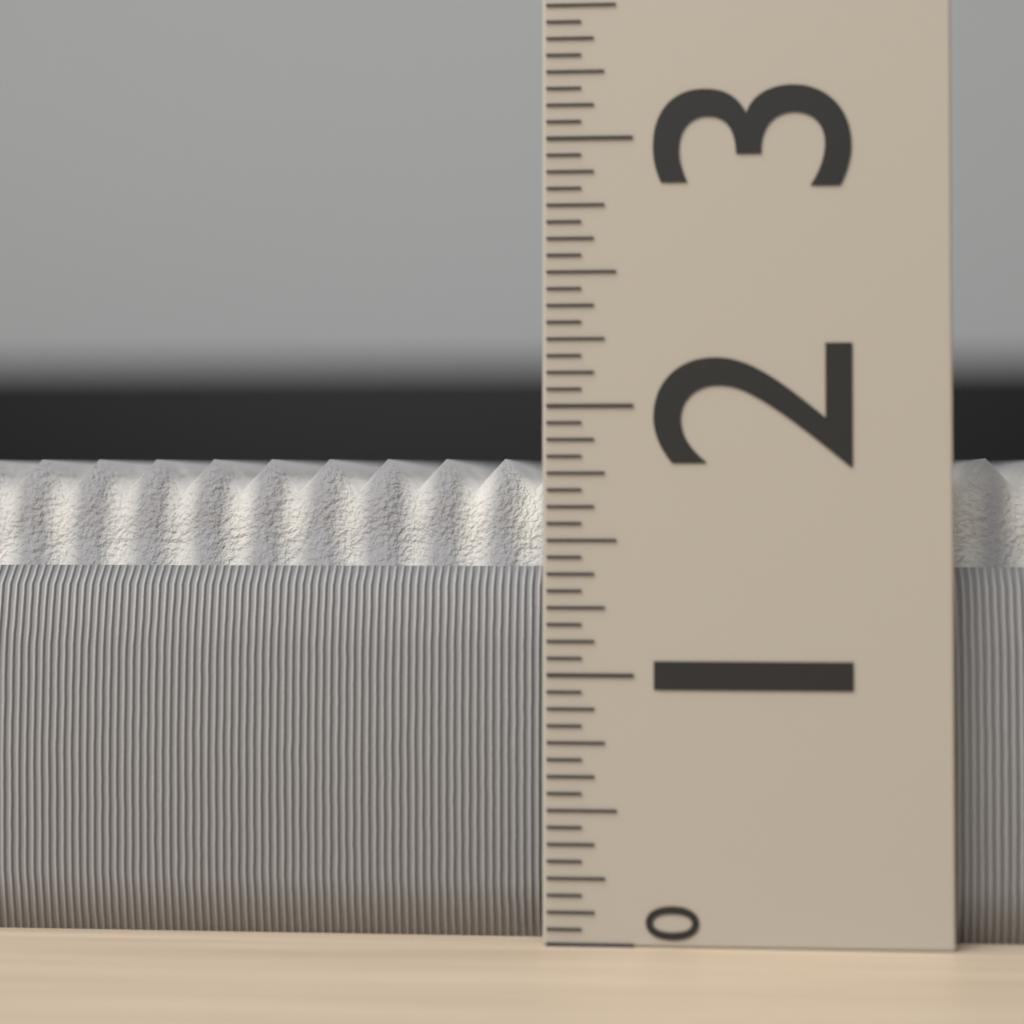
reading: 1.8125 (no unit)
